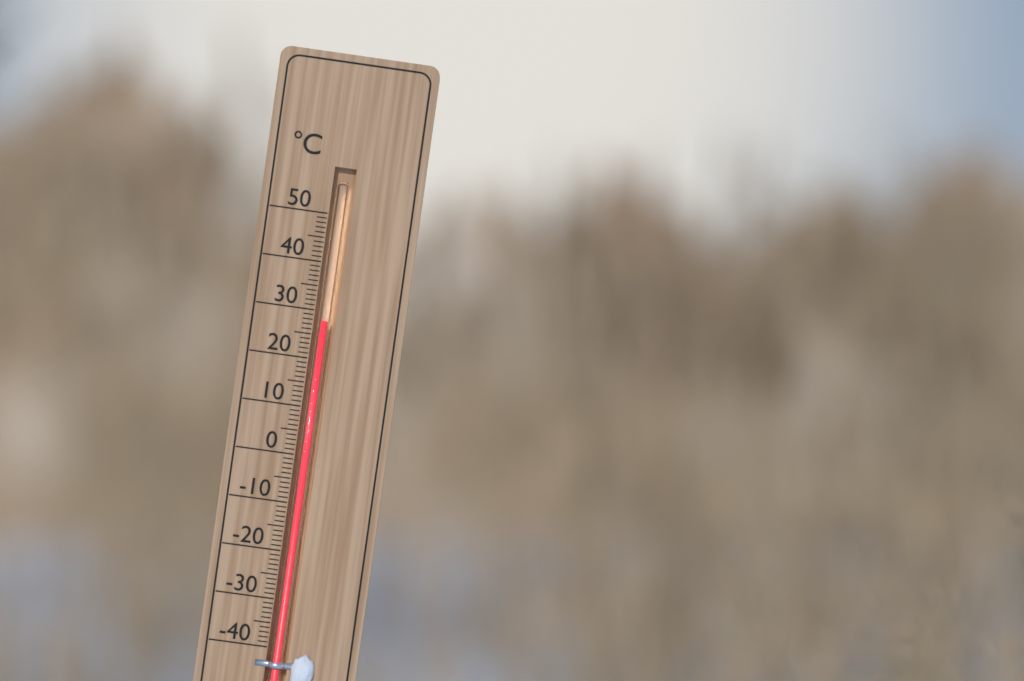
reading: 28 °C
